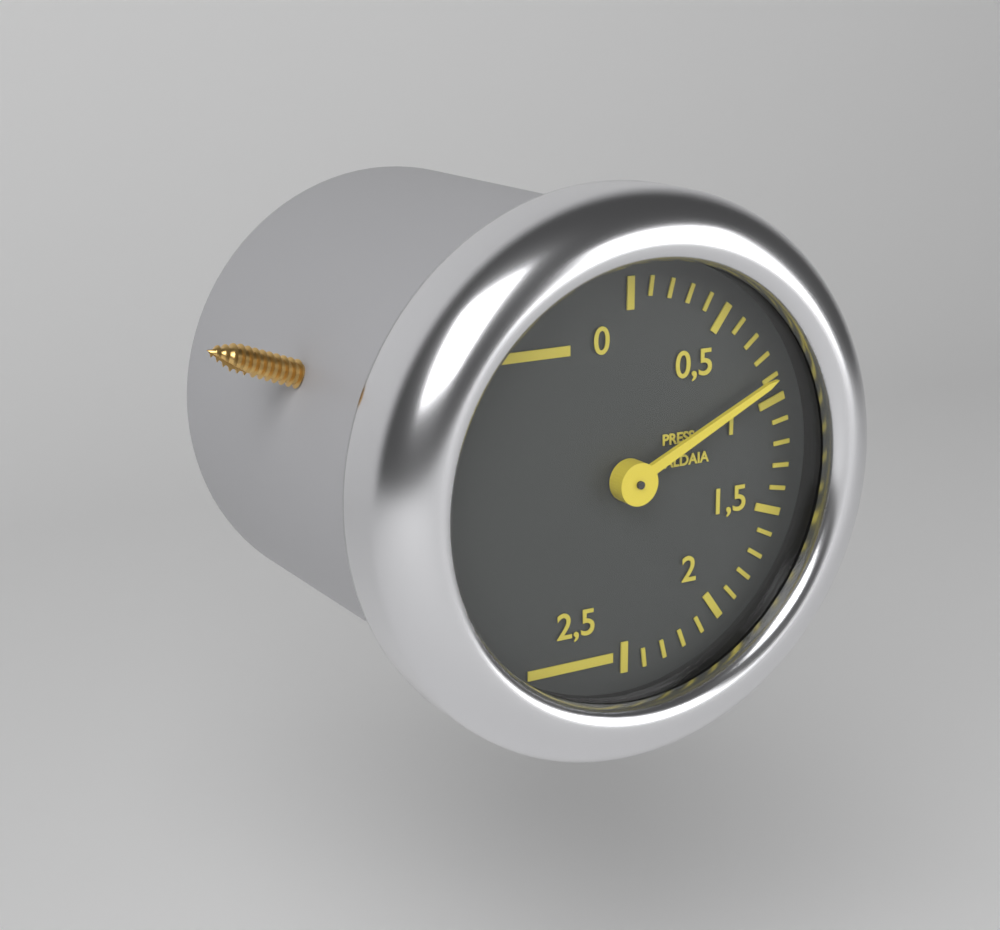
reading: 0.9 (no unit)
